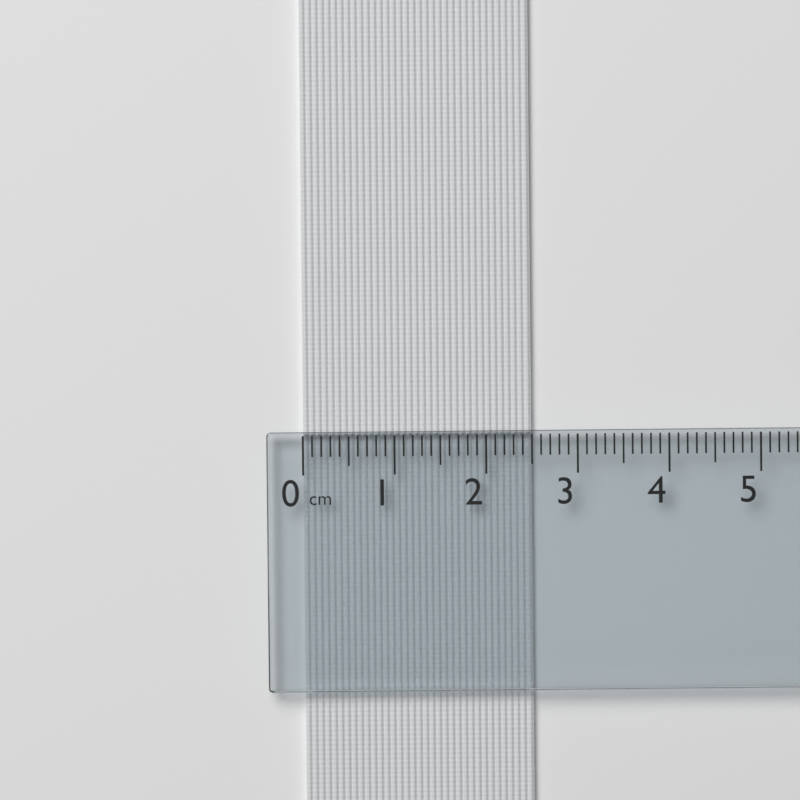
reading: 2.5 cm
